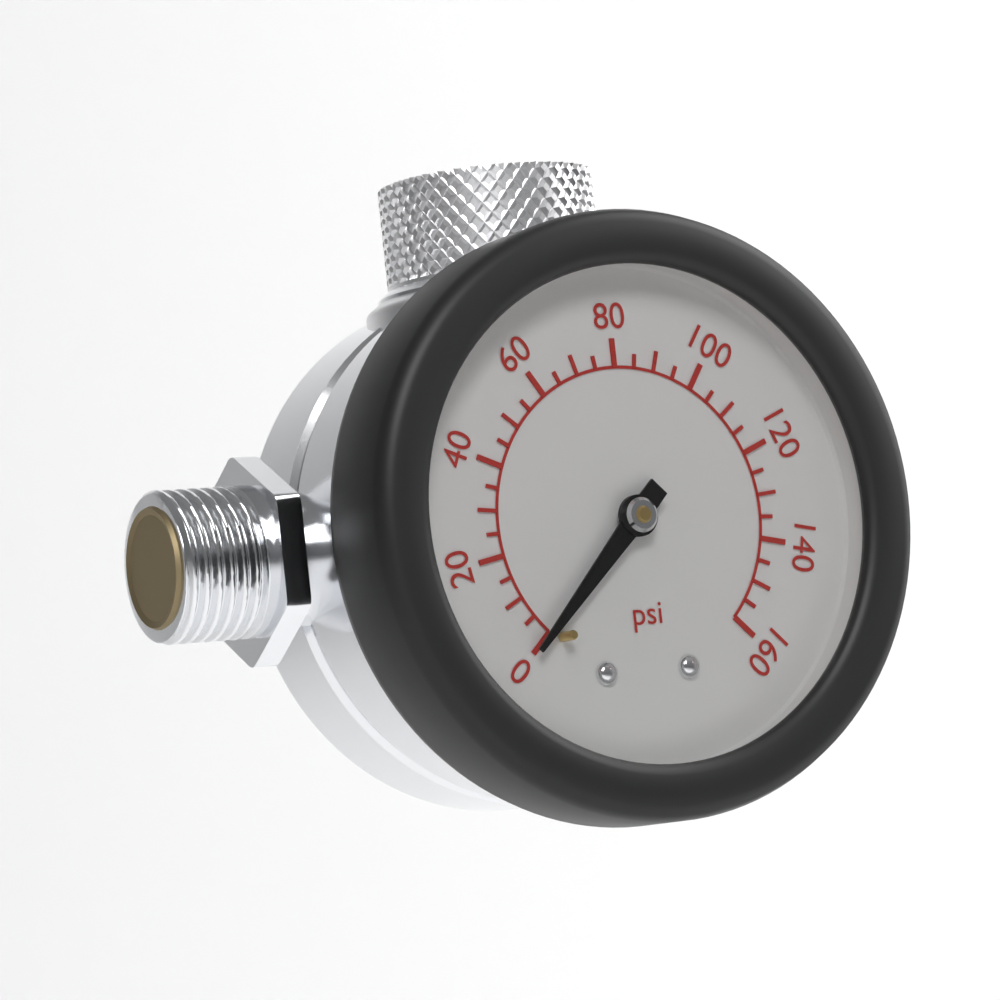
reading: 0 psi
